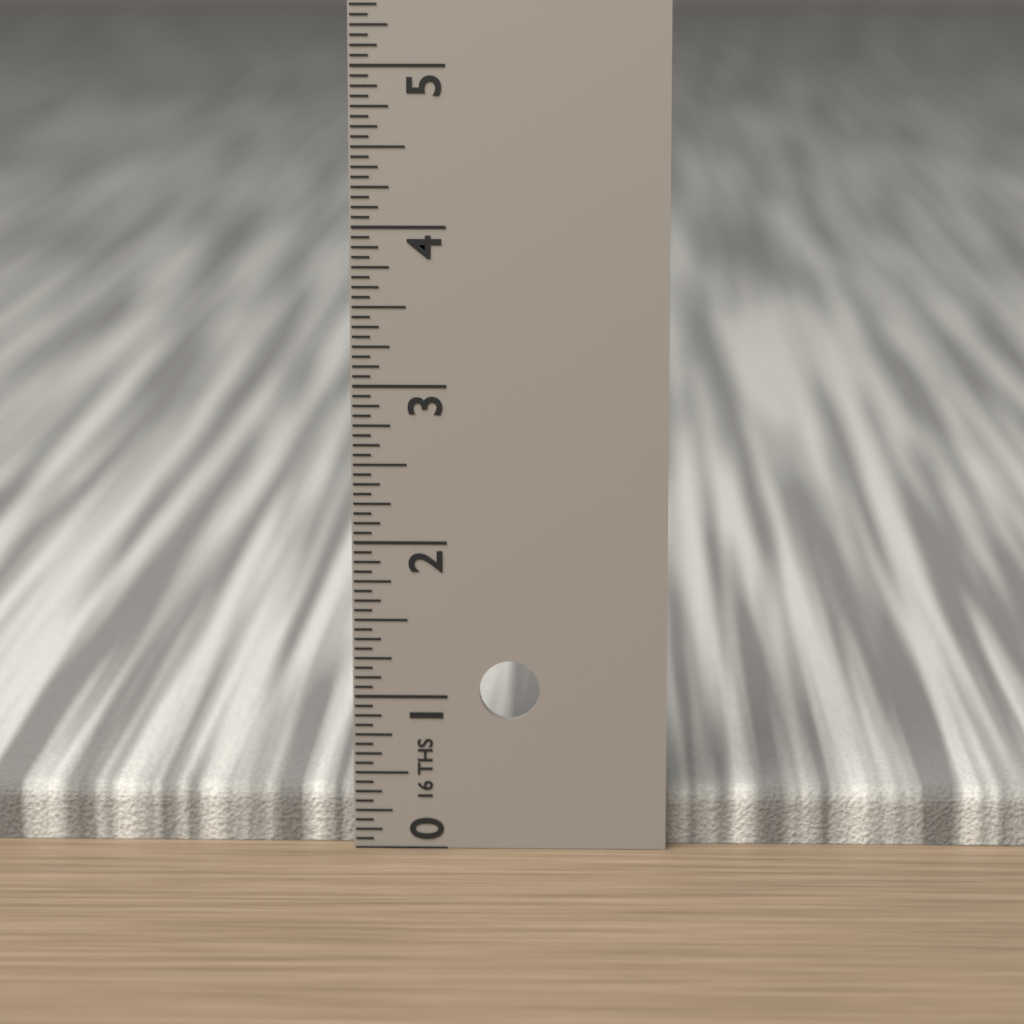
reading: 0.3750 in
